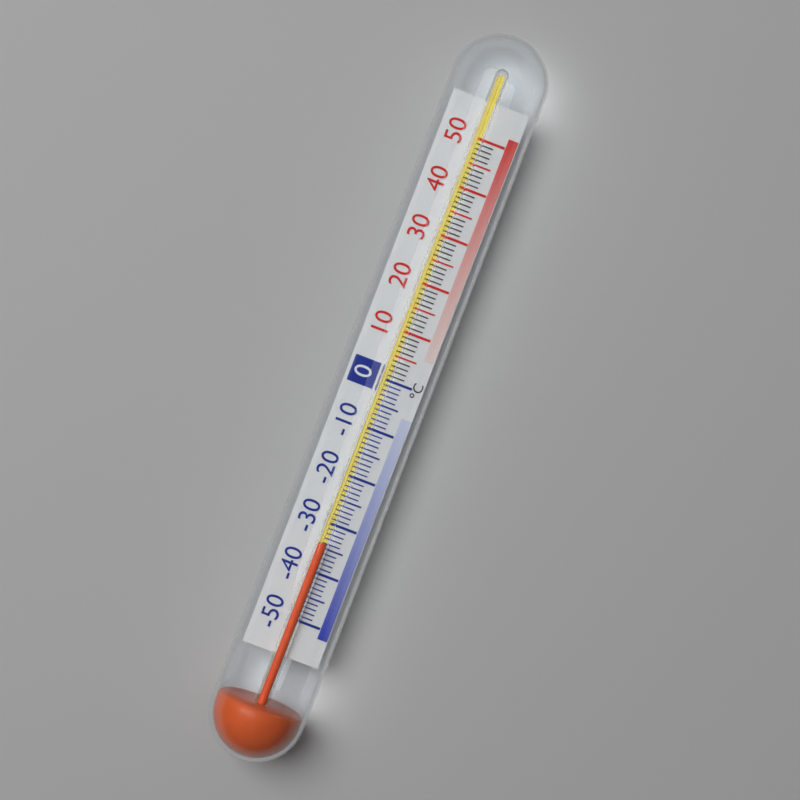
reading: -34 °C
